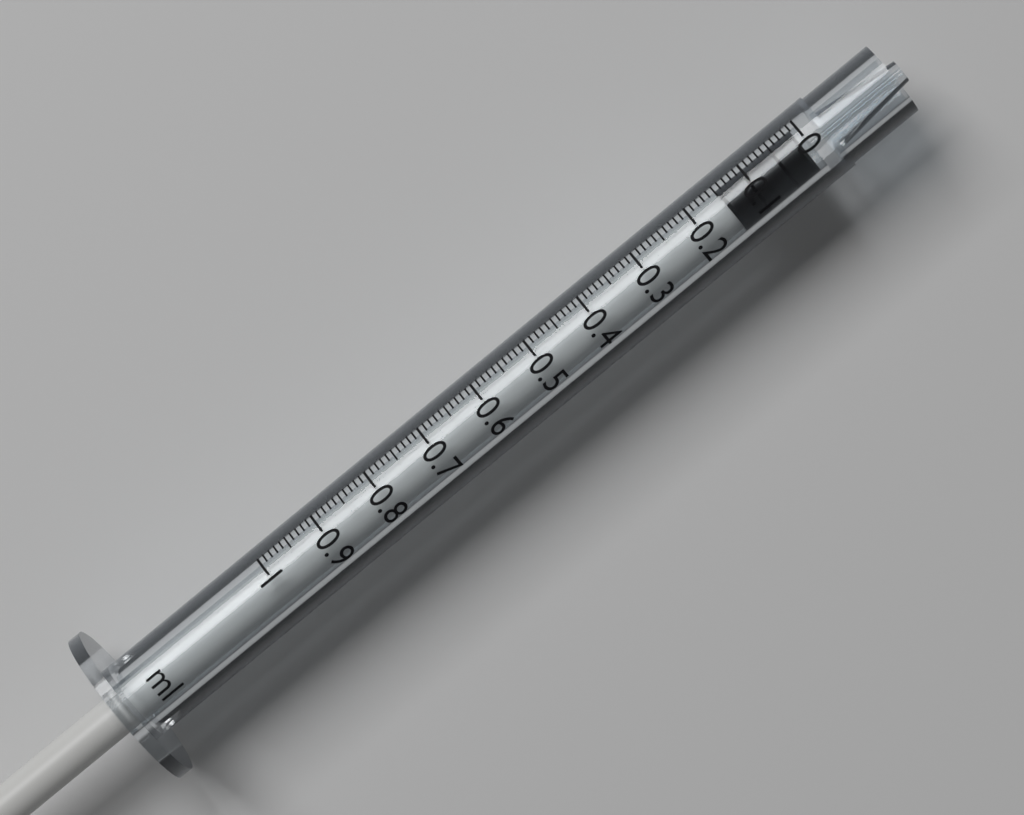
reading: 0.01 ml
